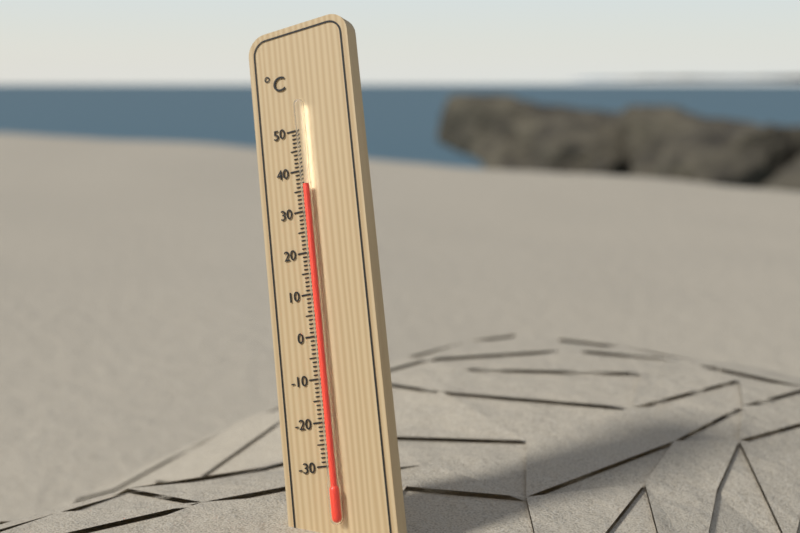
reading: 36 °C
